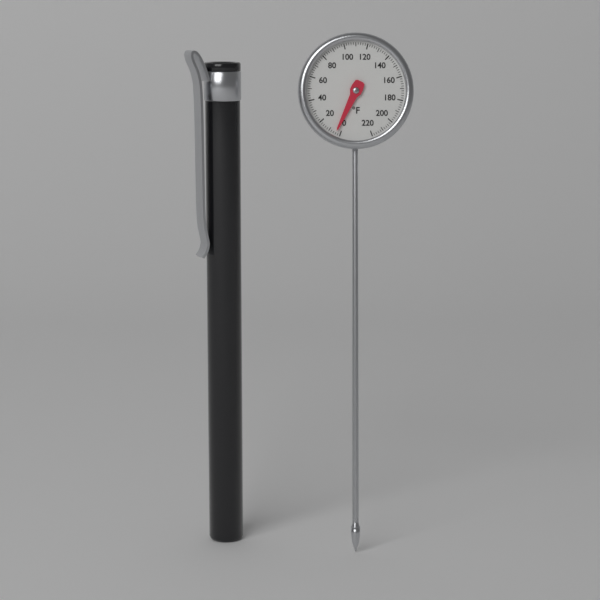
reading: 4 °F
